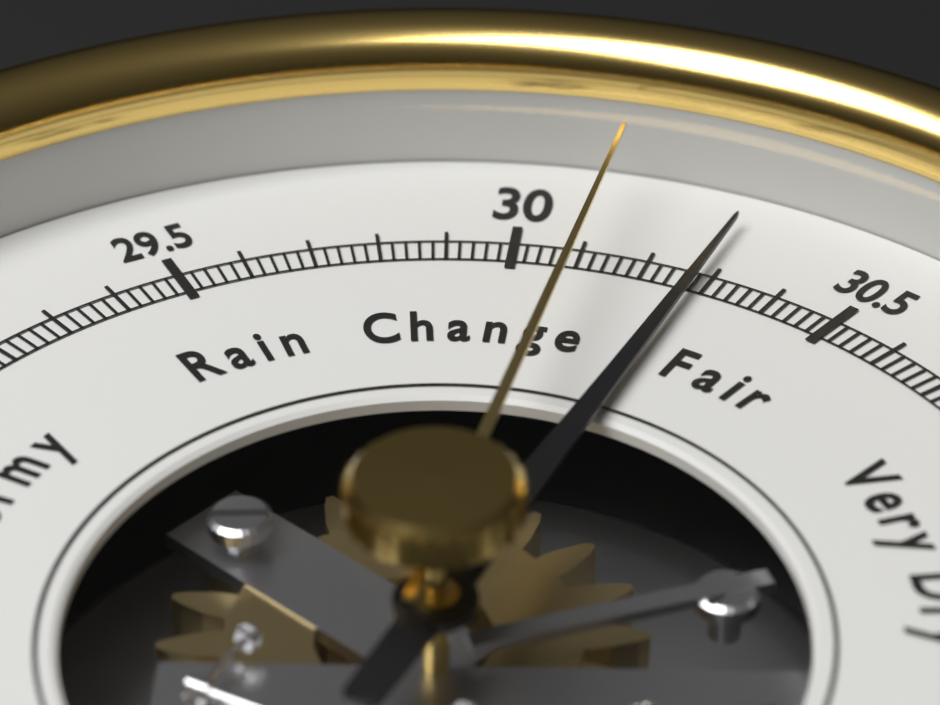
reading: 30.28 inHg
